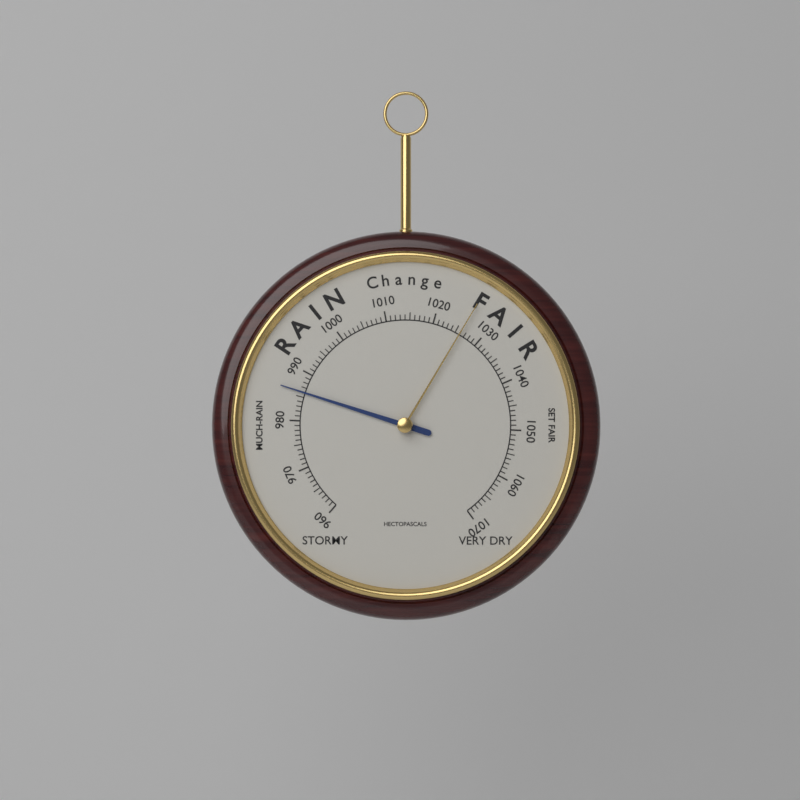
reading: 986 hPa
